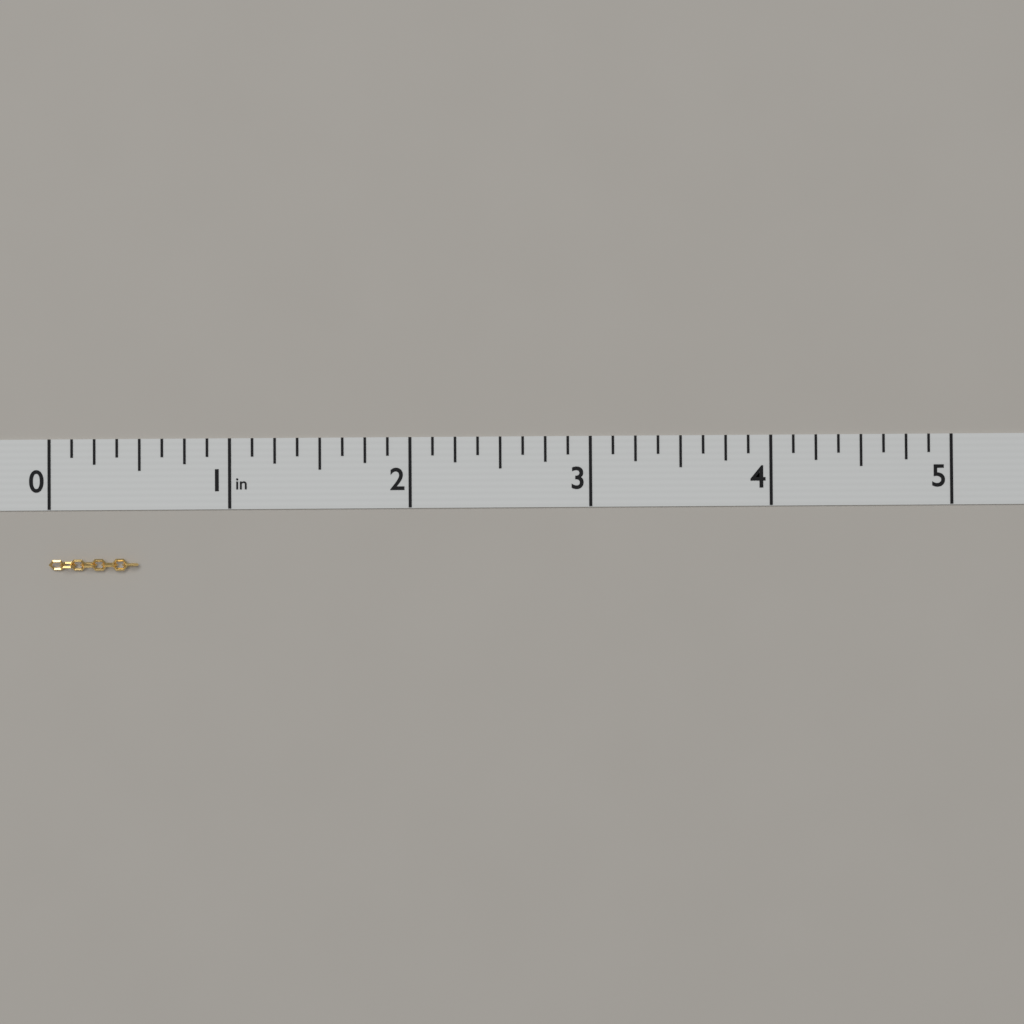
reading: 0.500 in
